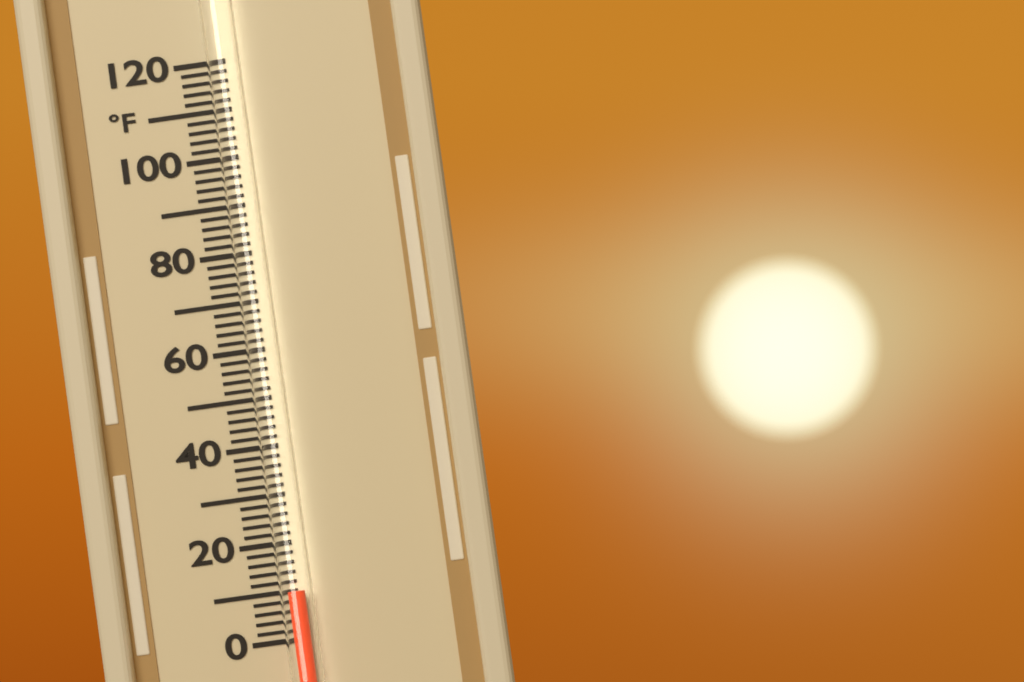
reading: 10 °F
